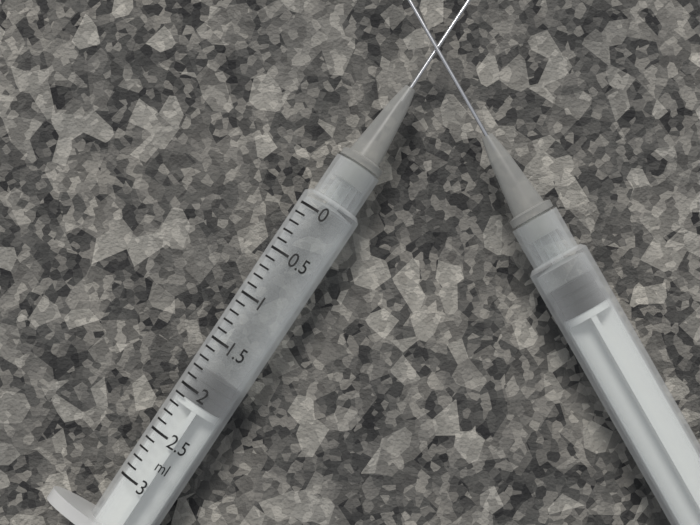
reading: 1.8 ml
